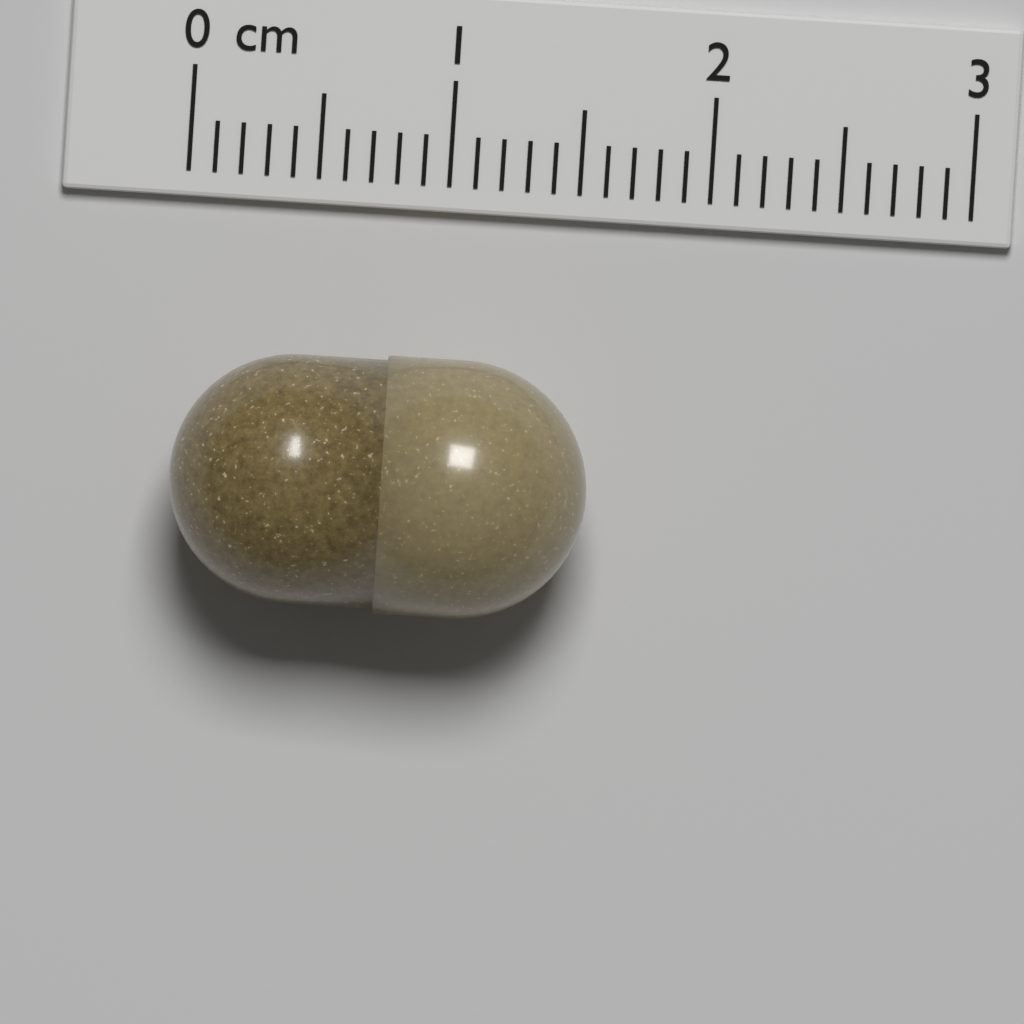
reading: 1.6 cm
